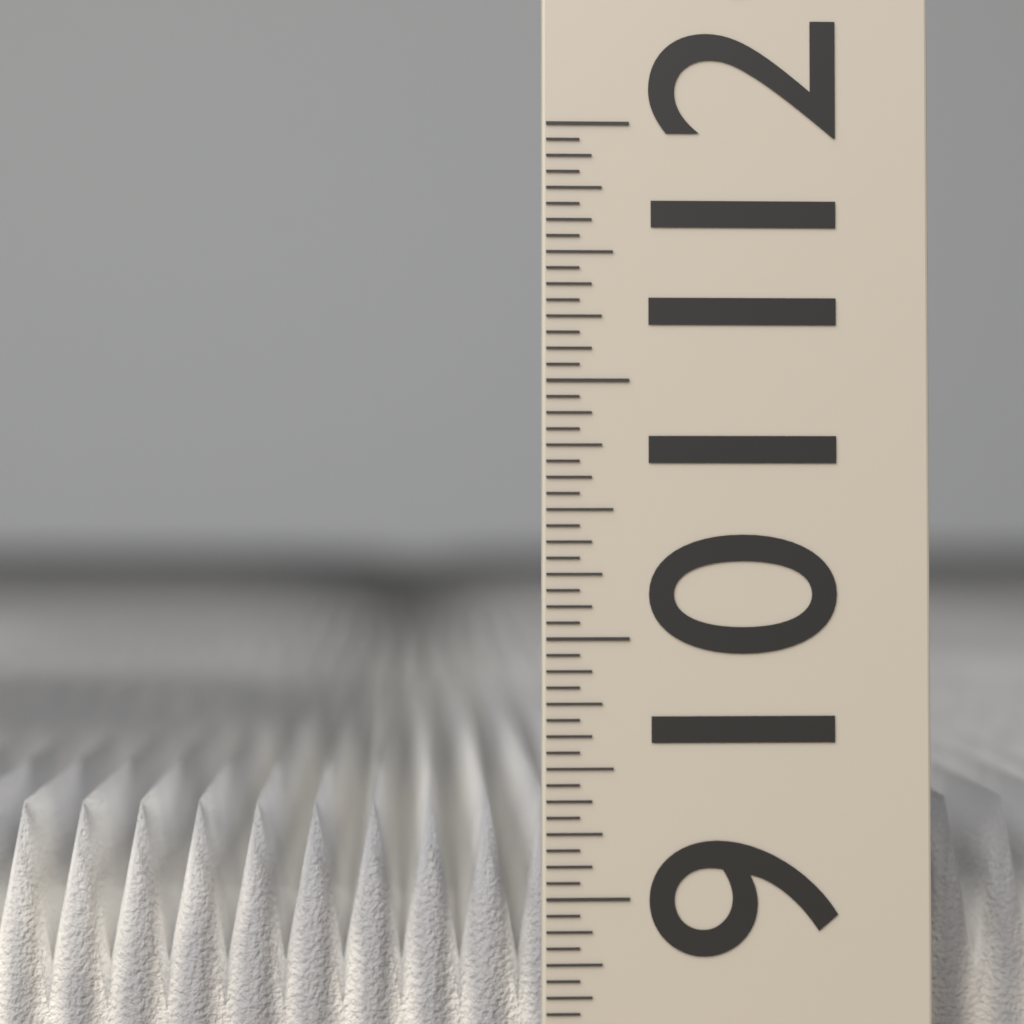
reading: 9.3125 (no unit)
